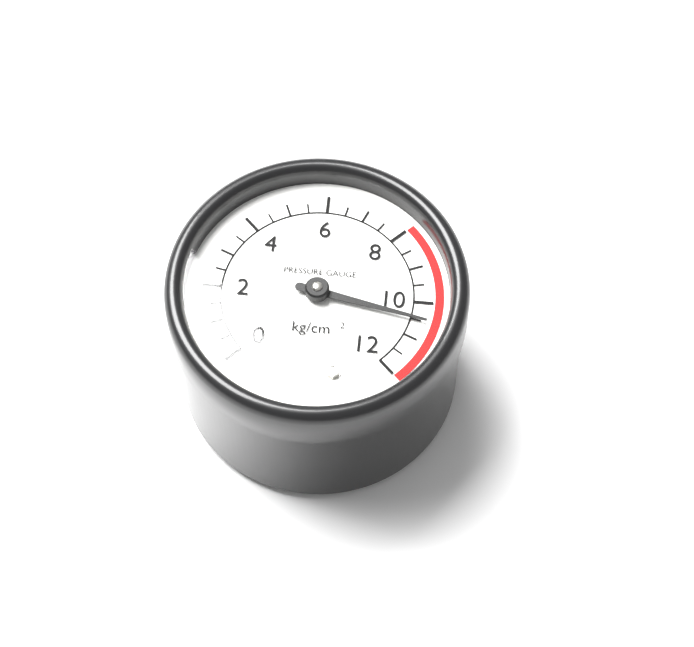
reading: 10.5 kg/cm²
